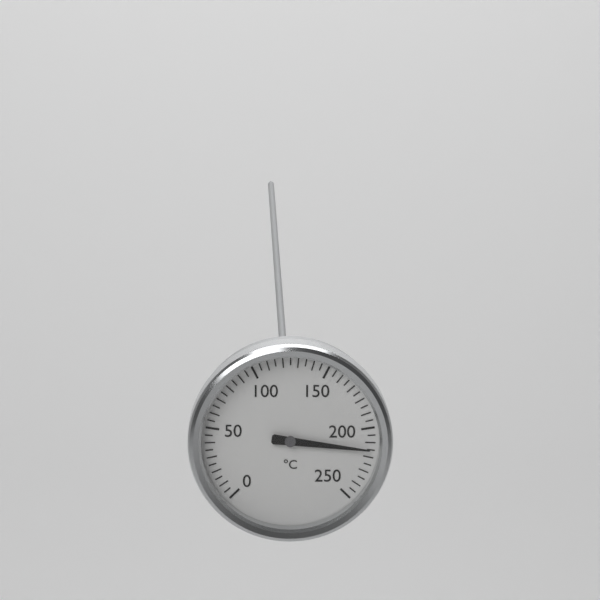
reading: 215 °C
